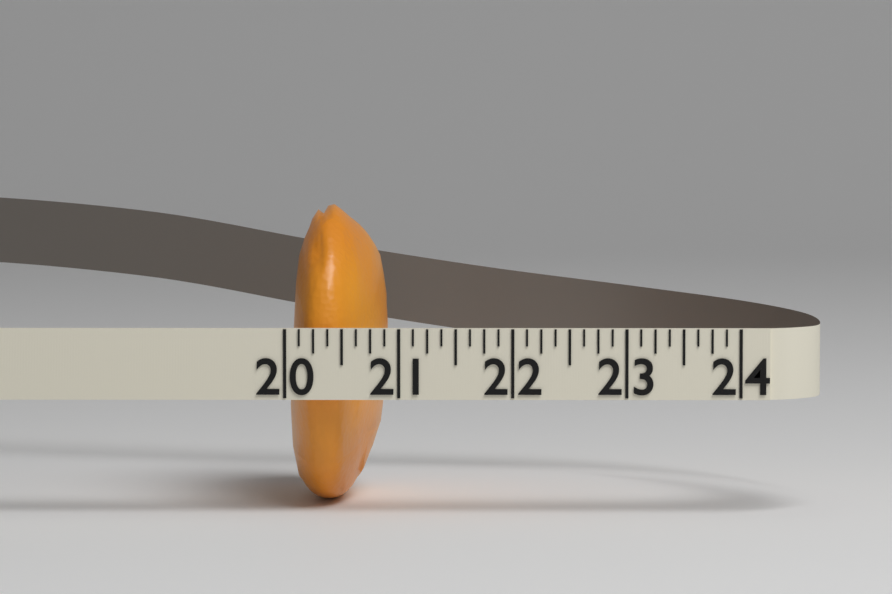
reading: 20.875 (no unit)
